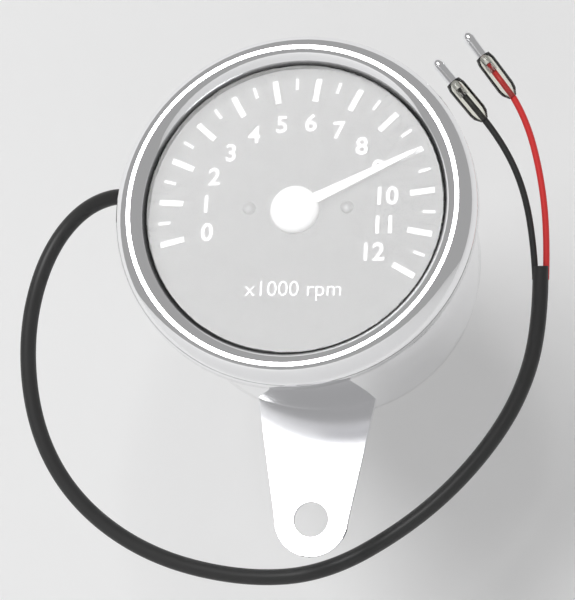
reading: 9.0 x1000 rpm
